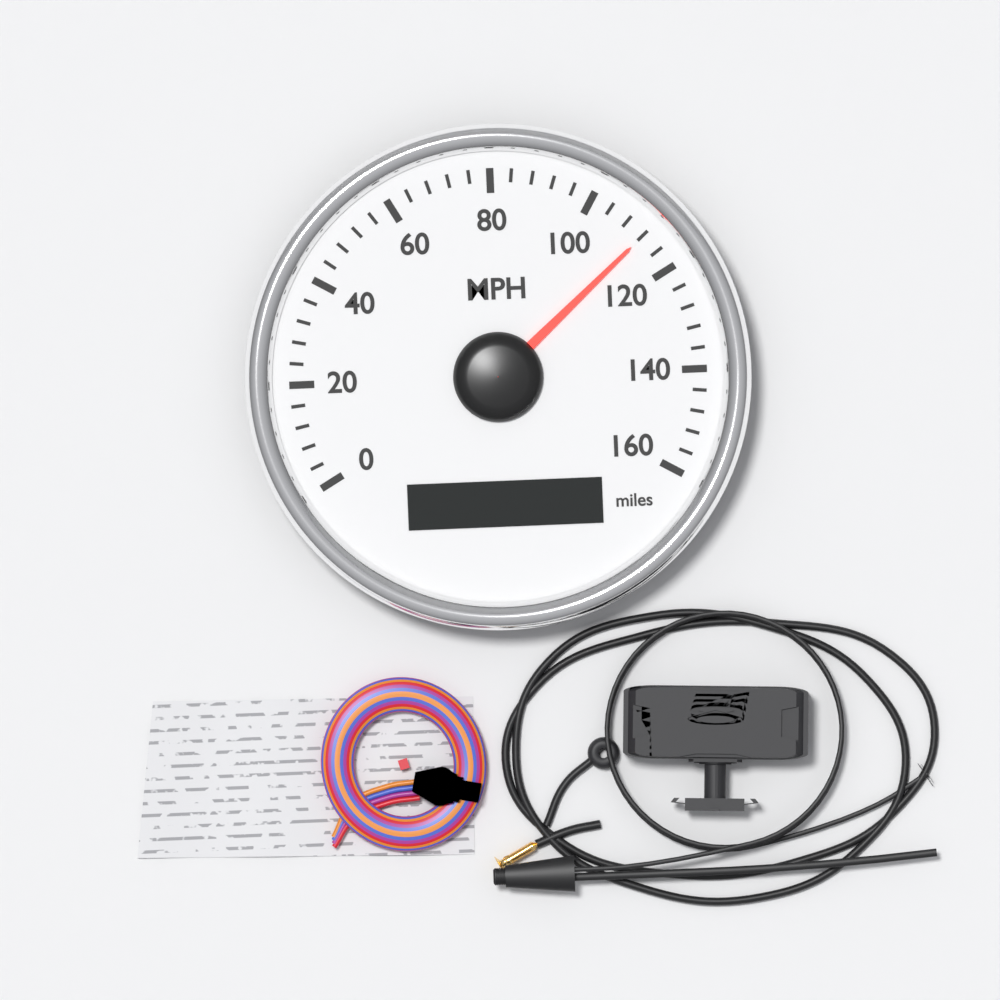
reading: 112 MPH
